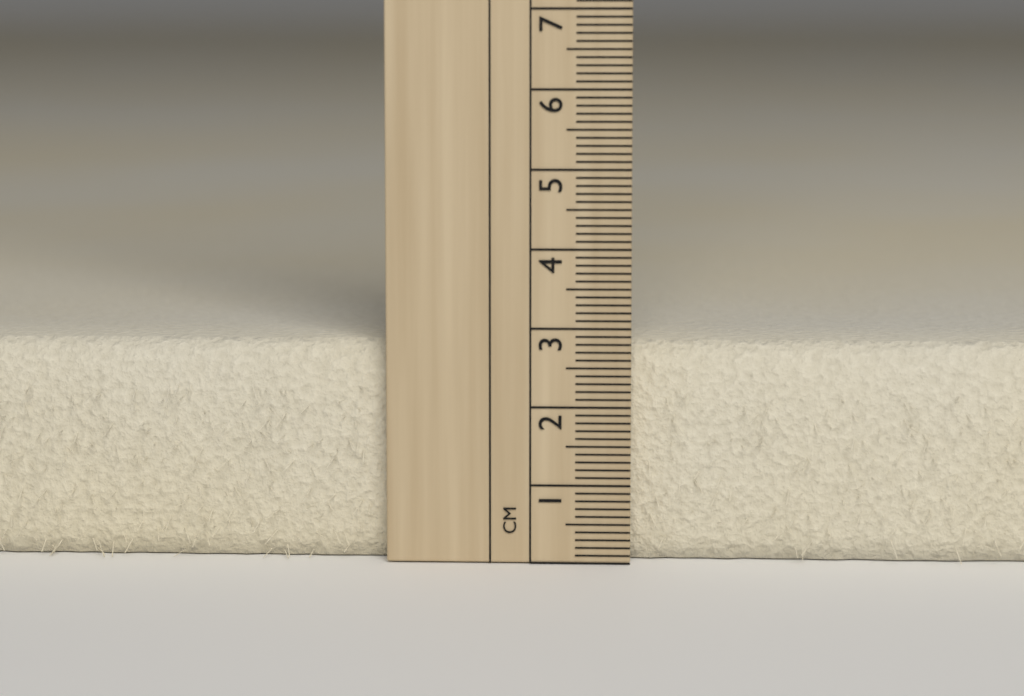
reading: 2.8 cm
